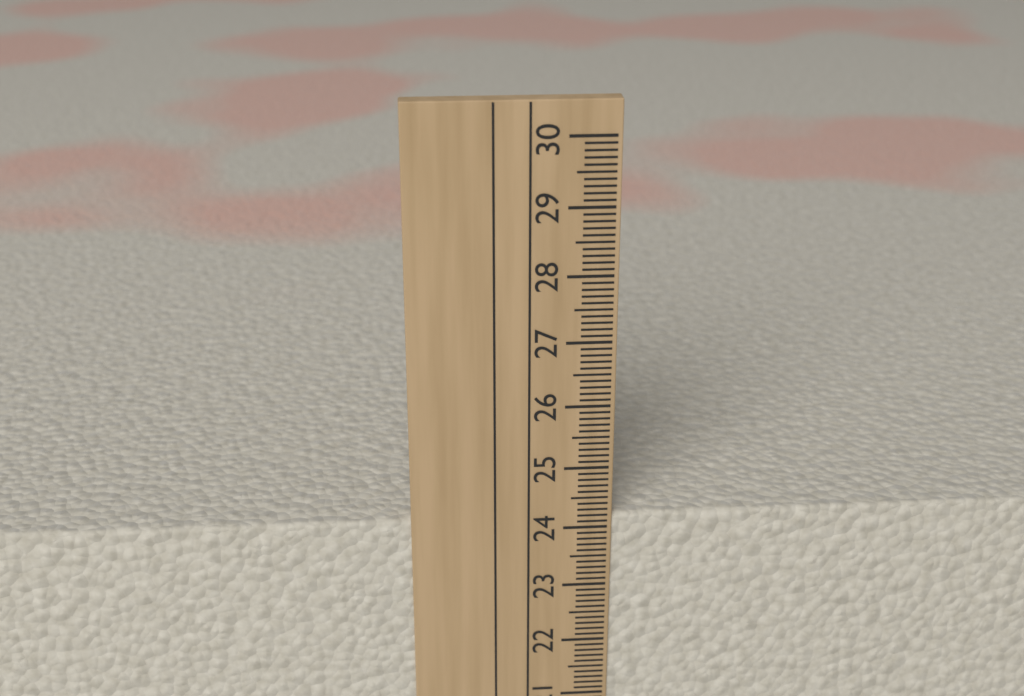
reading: 24.2 cm
